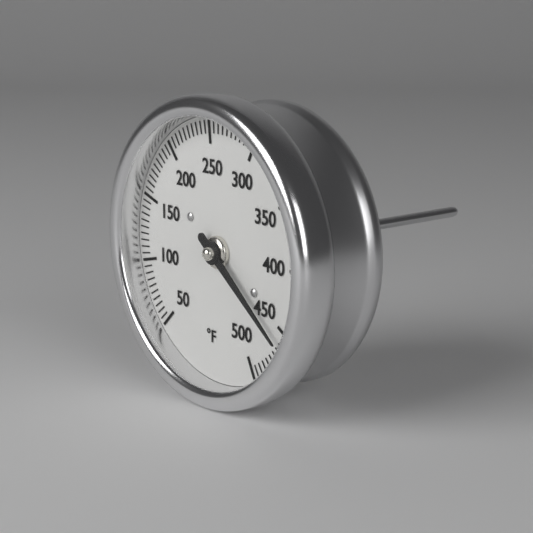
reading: 460 °F
